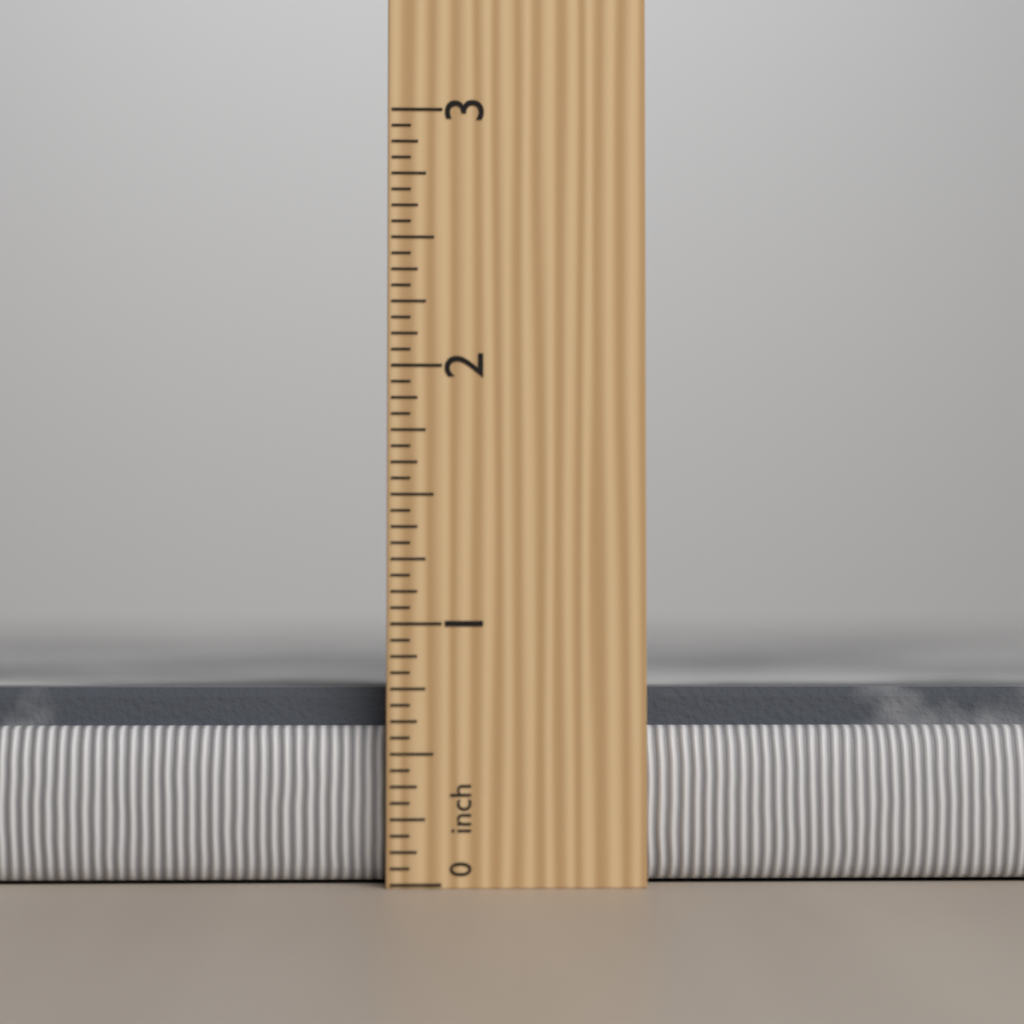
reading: 0.7500 in
